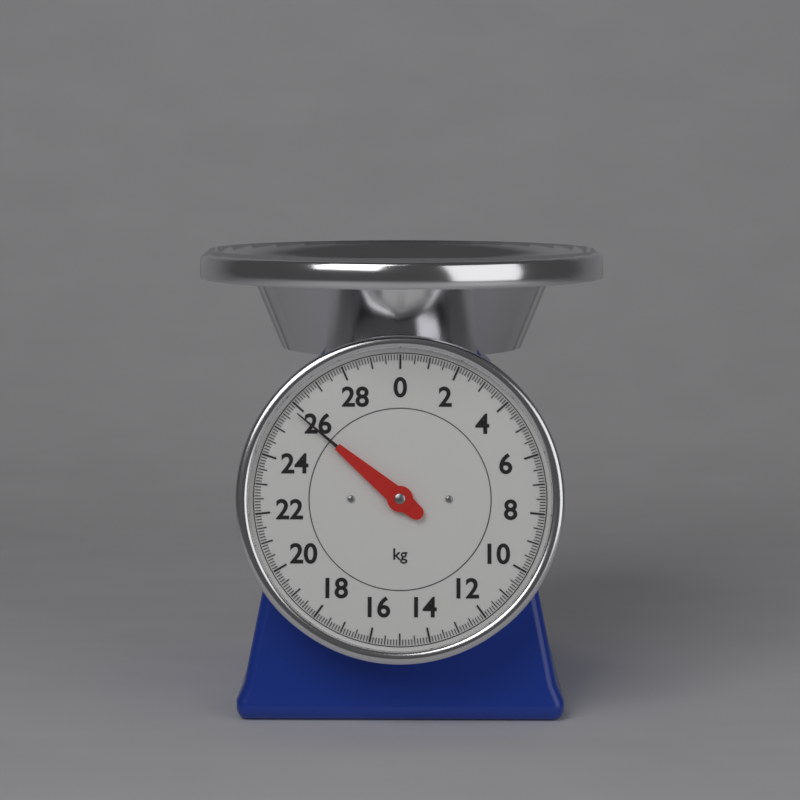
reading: 25.8 kg
